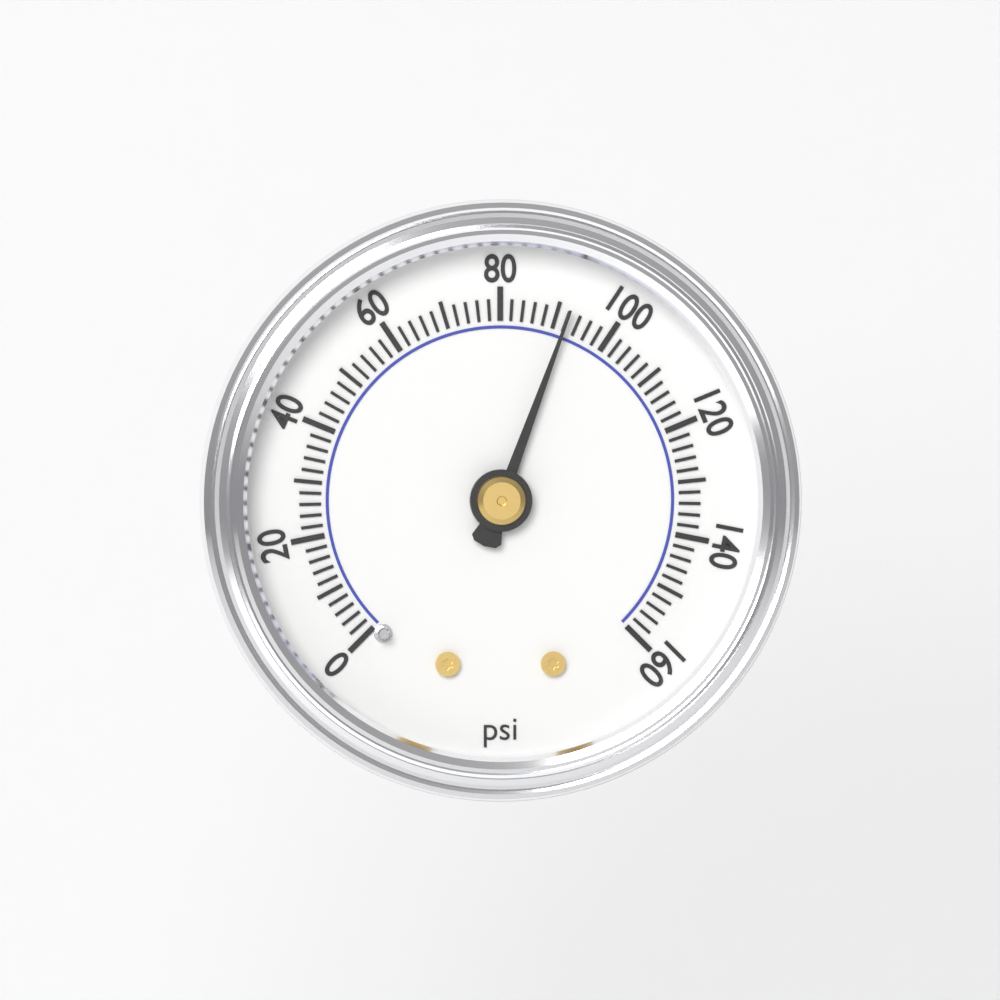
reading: 92 psi
